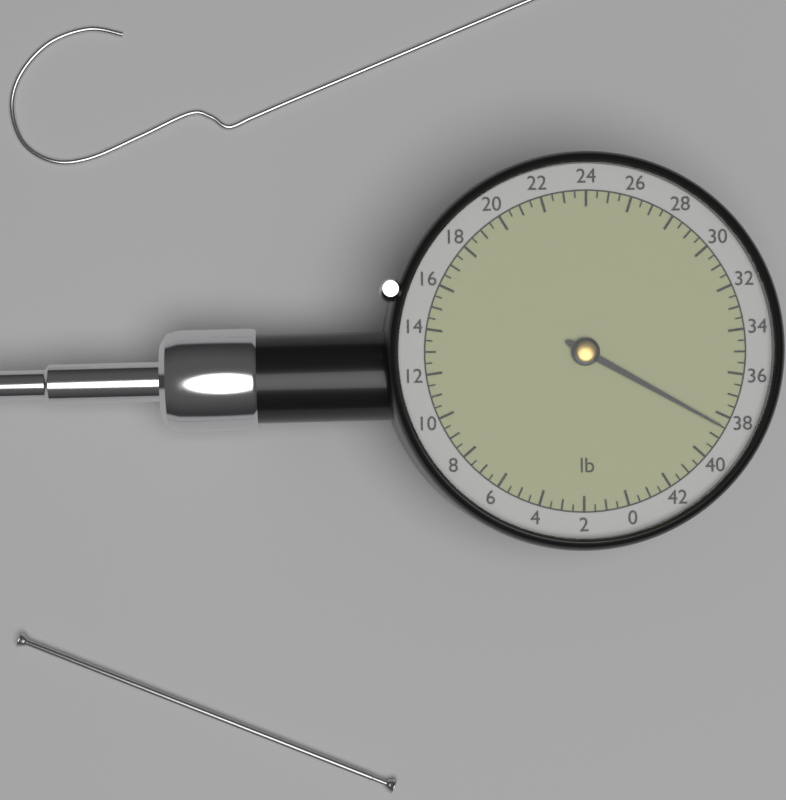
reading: 38.5 lb
